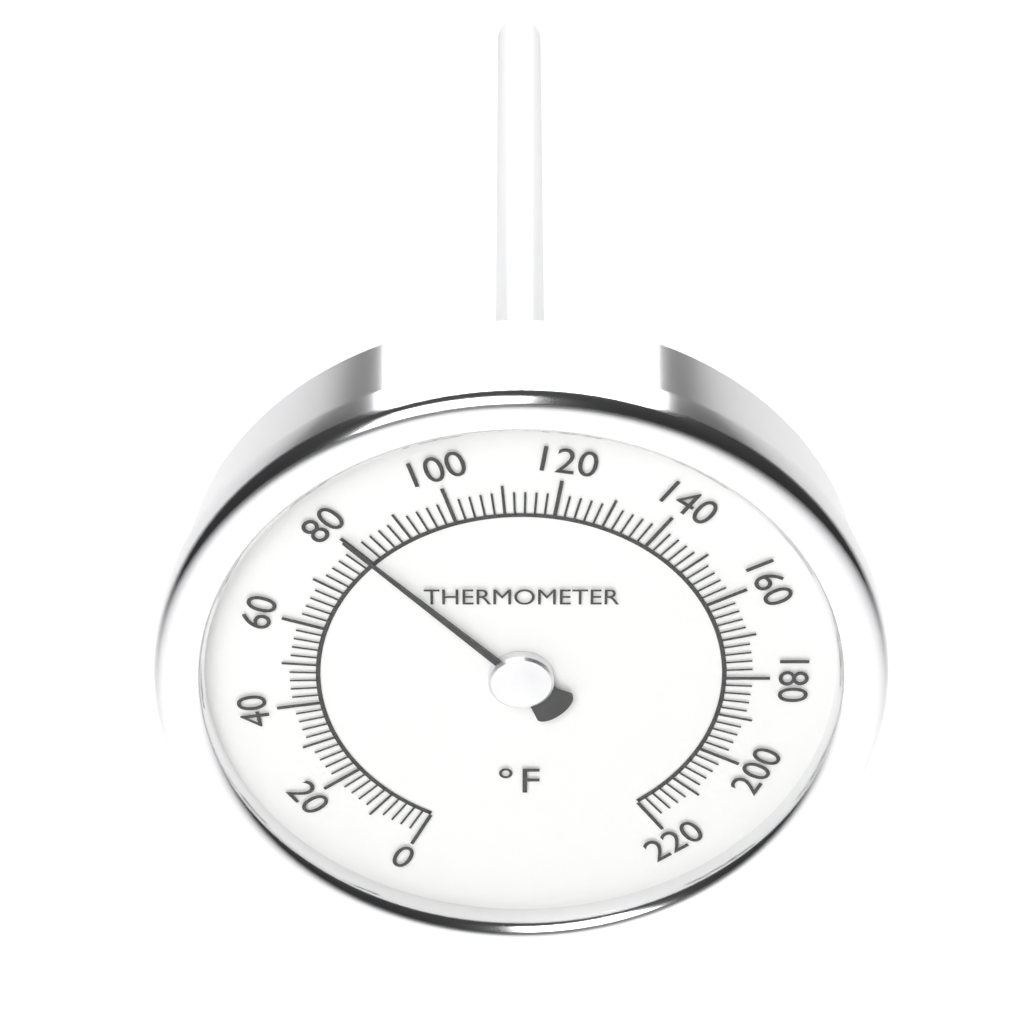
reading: 80 °F
